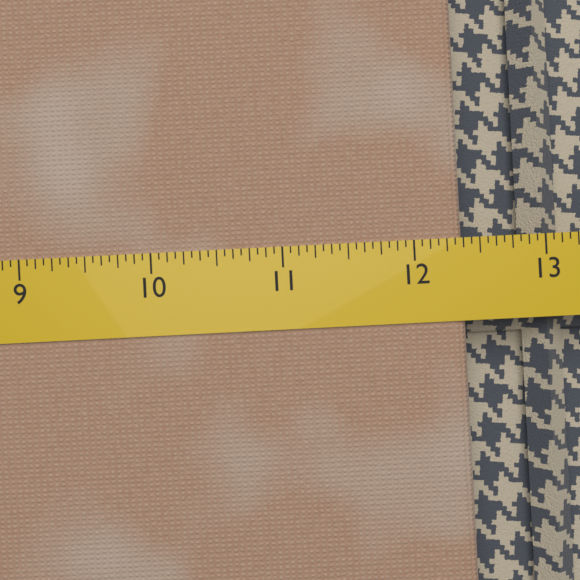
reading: 12.3750 (no unit)
